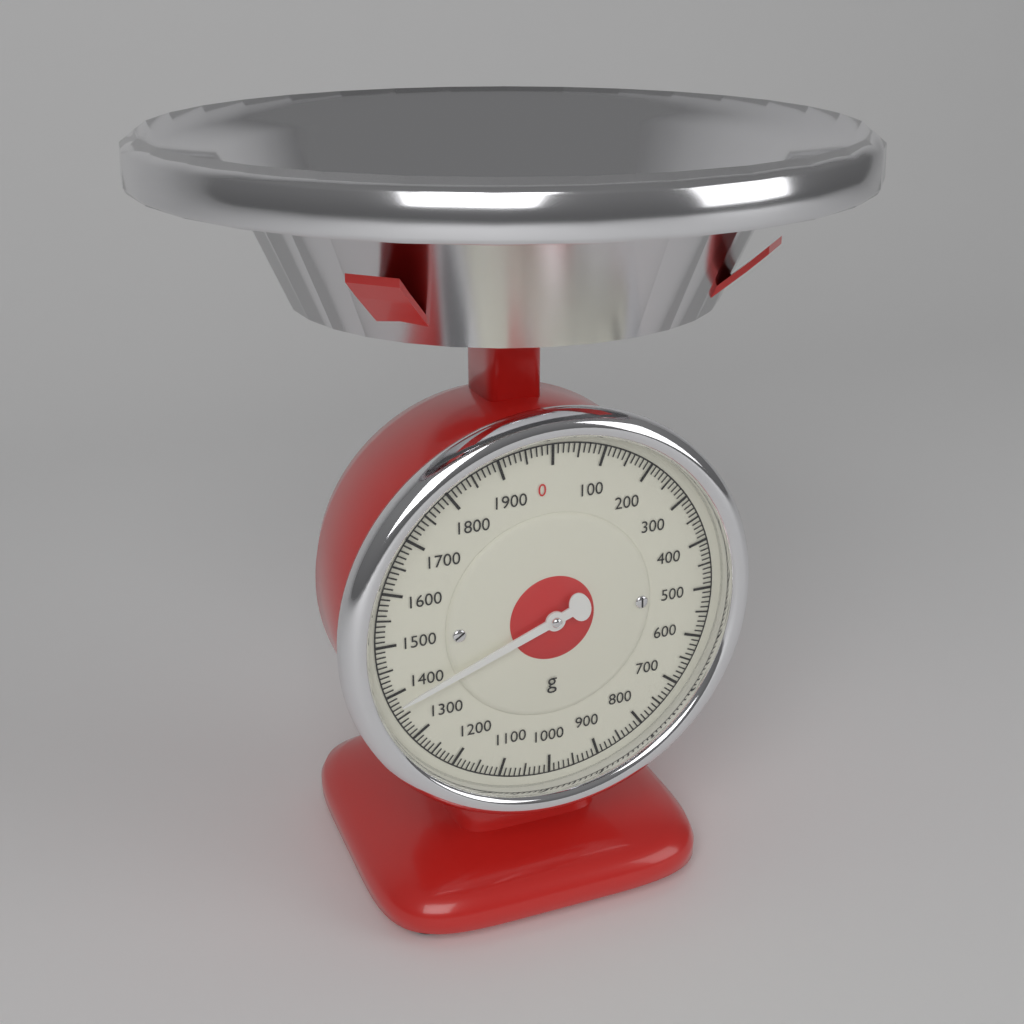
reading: 1380 g
